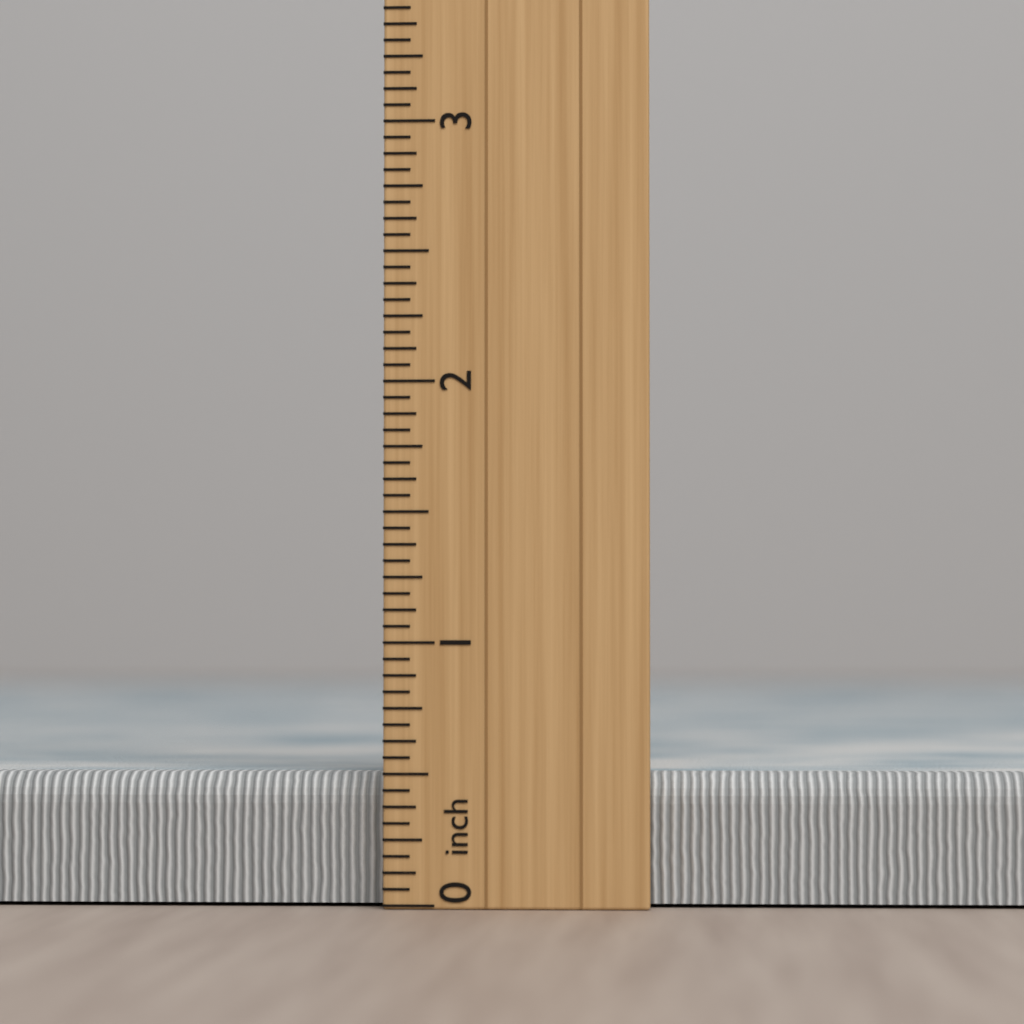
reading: 0.5000 inch
